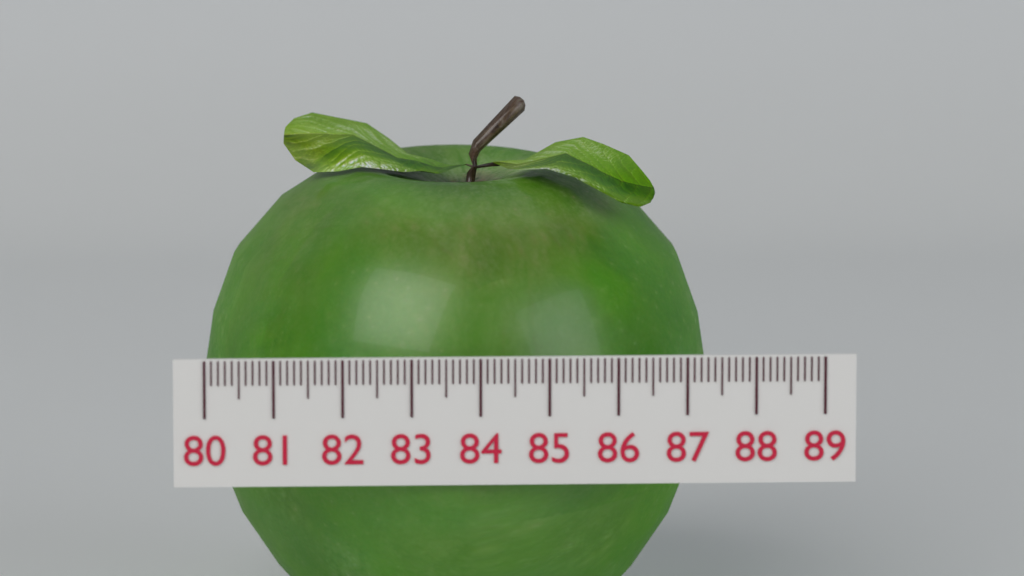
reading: 87.5 (no unit)
